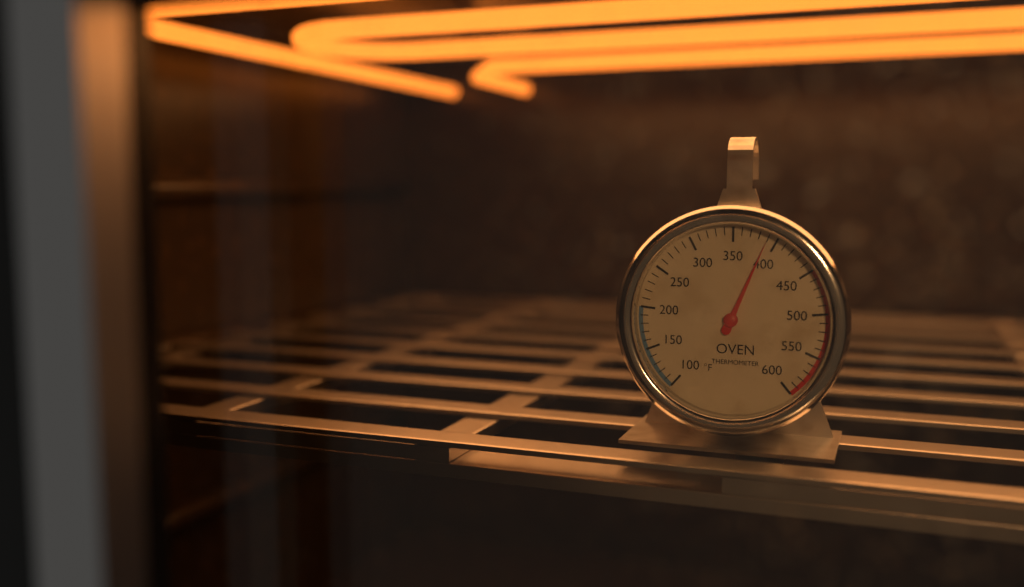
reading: 390 °F
